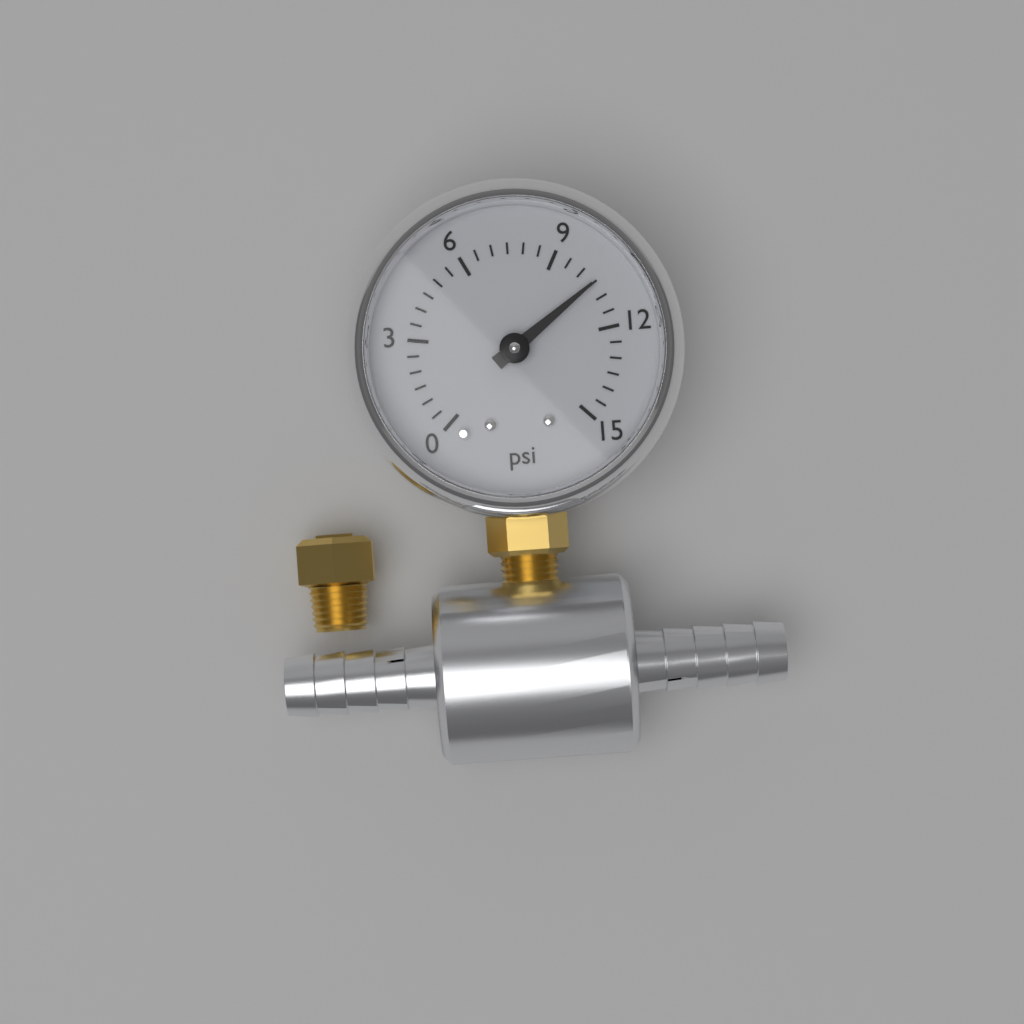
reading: 10.5 psi
